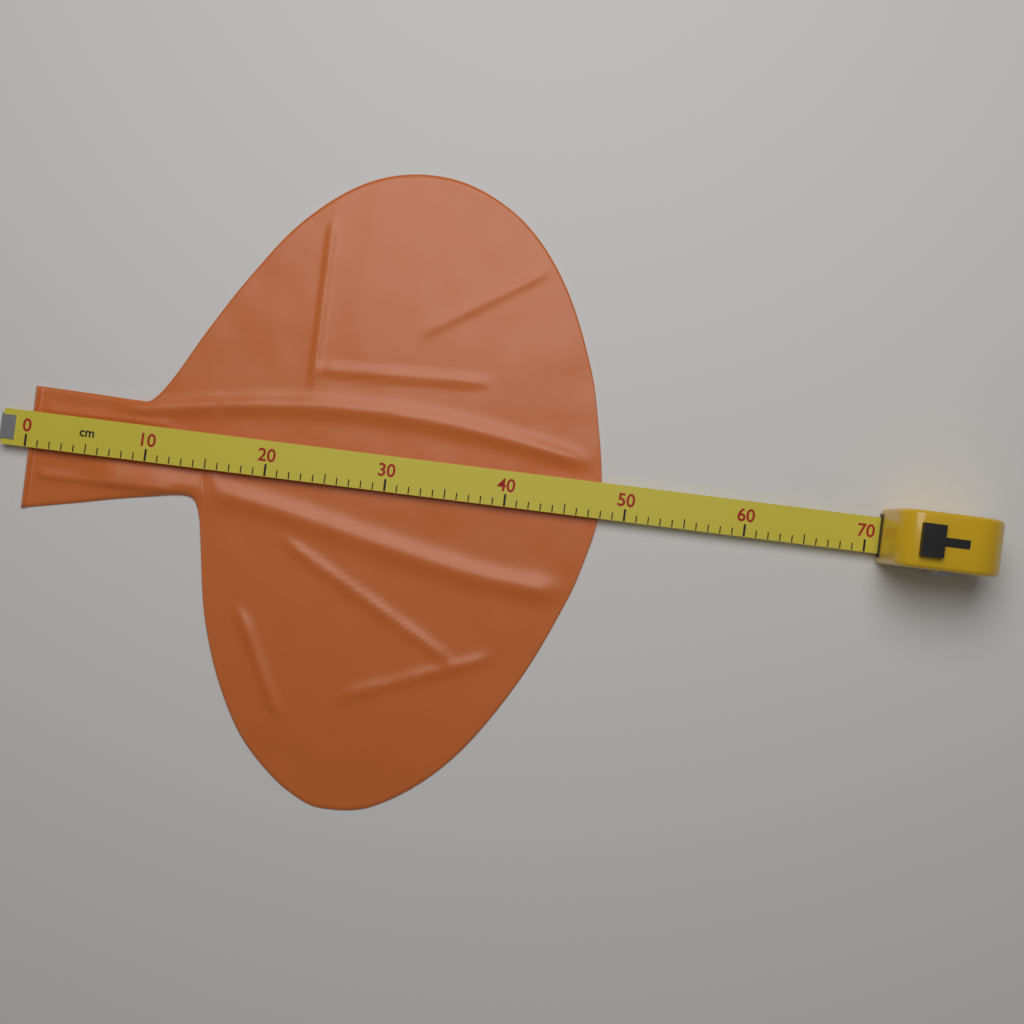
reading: 48 cm
